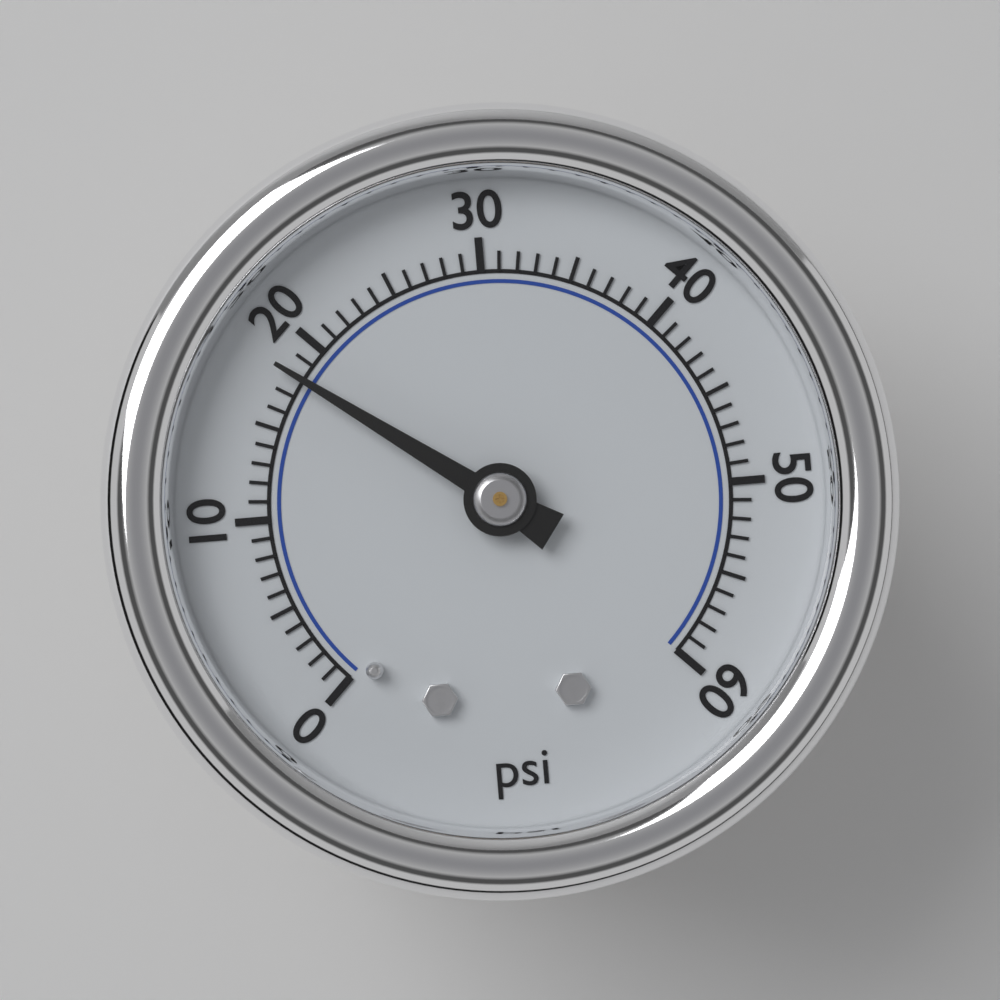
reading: 18 psi
